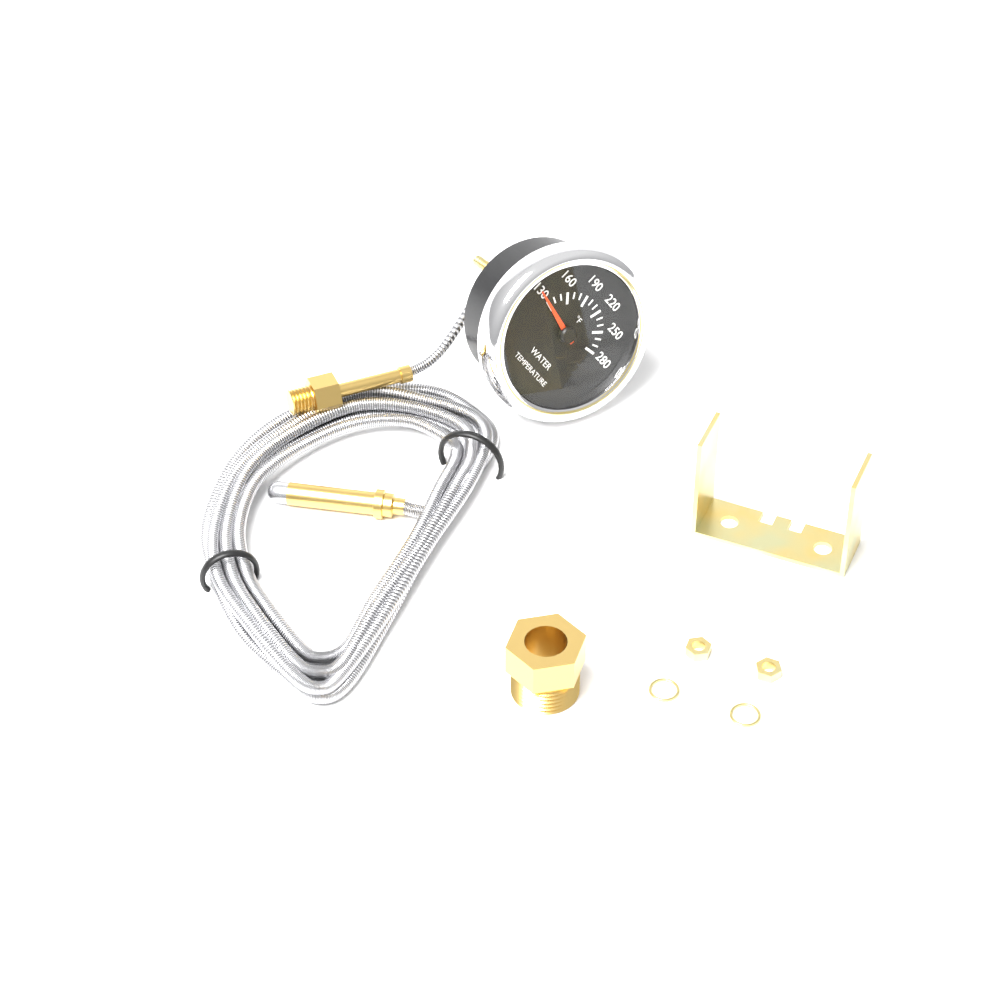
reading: 130 °F
